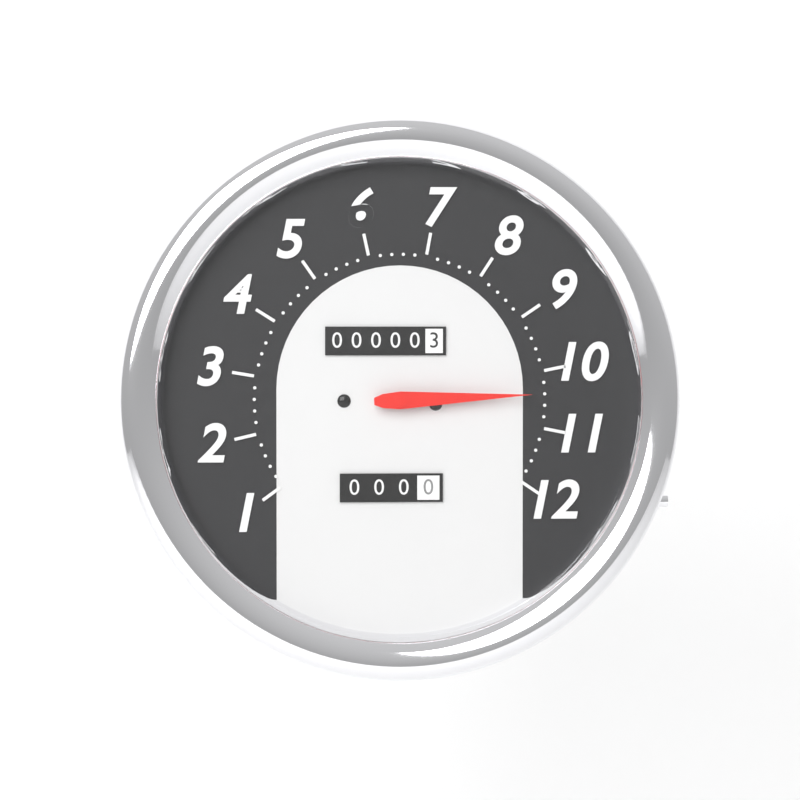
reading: 10.4 (no unit)
